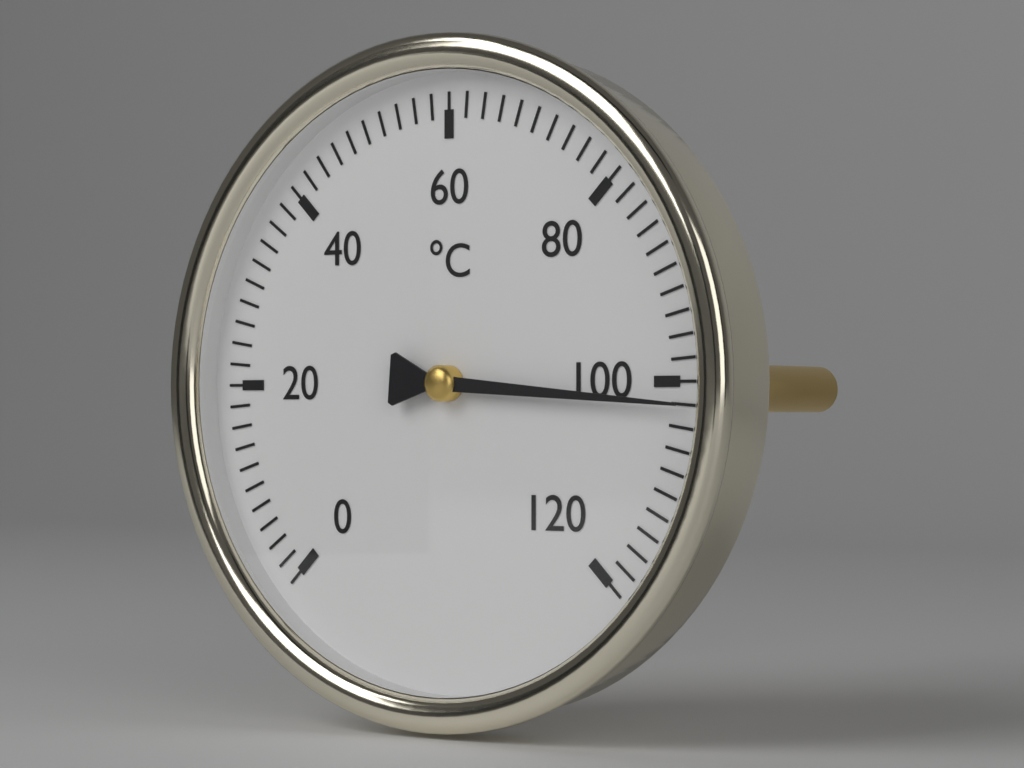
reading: 102 °C
